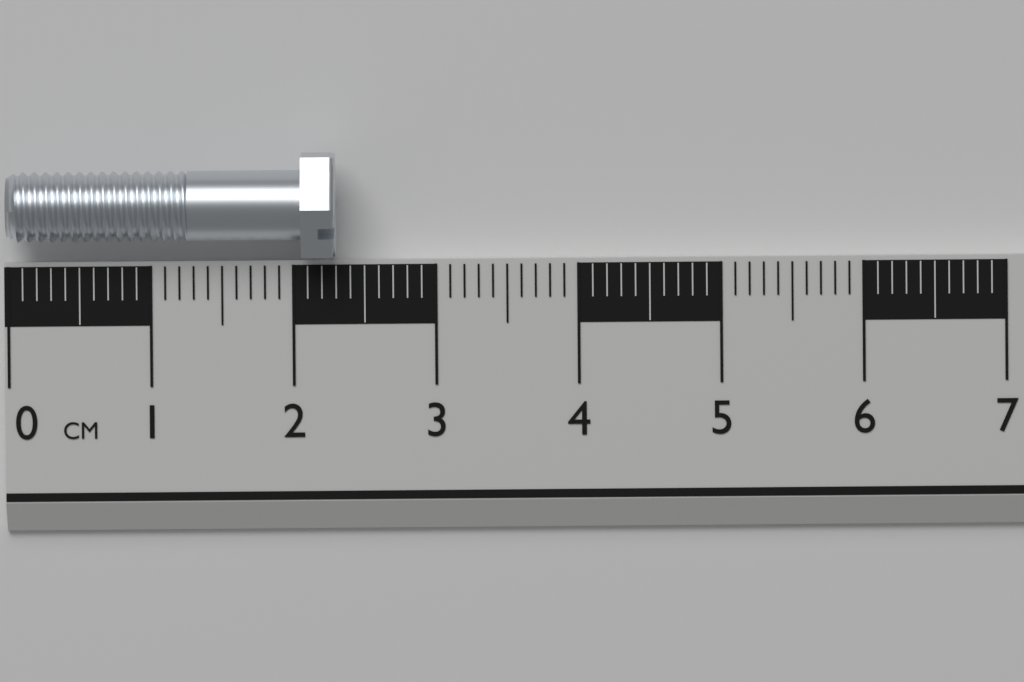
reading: 2.3 cm
